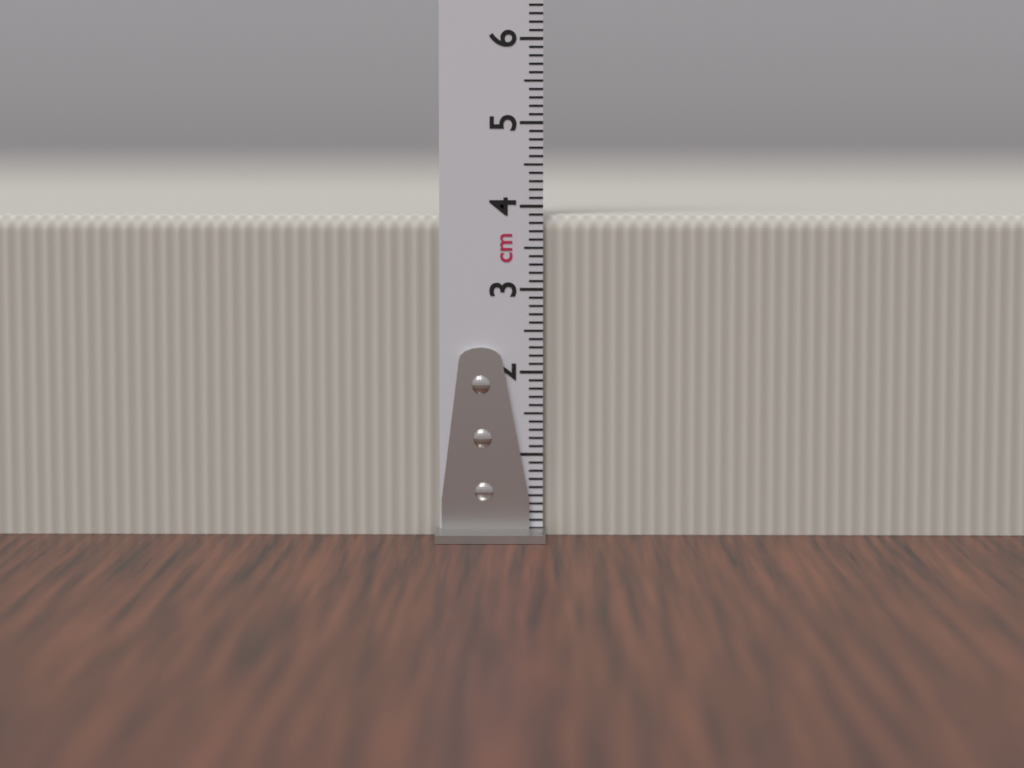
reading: 3.9 cm
